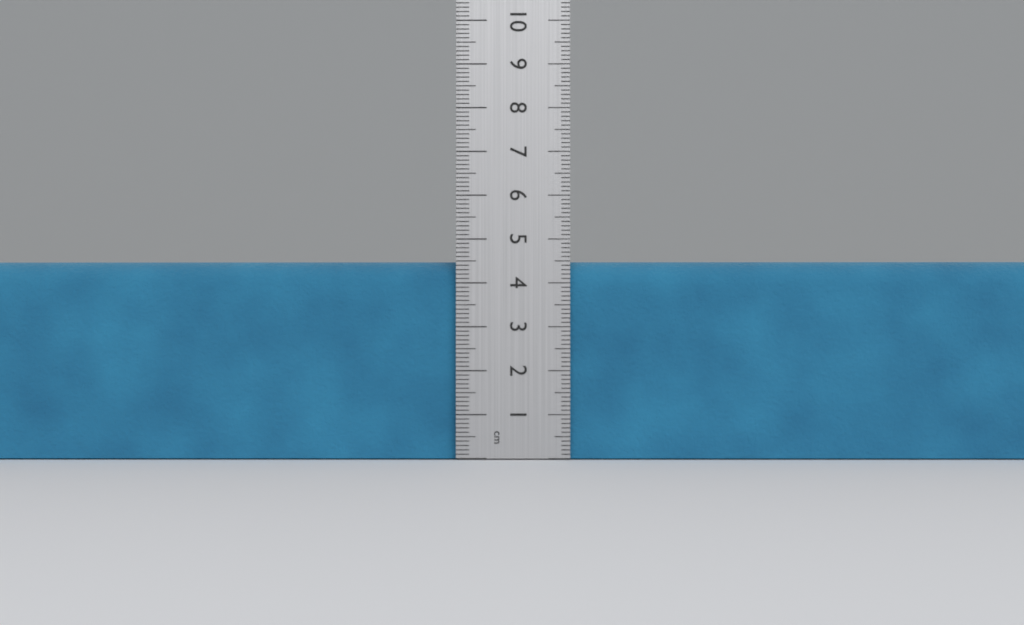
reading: 4.5 cm
